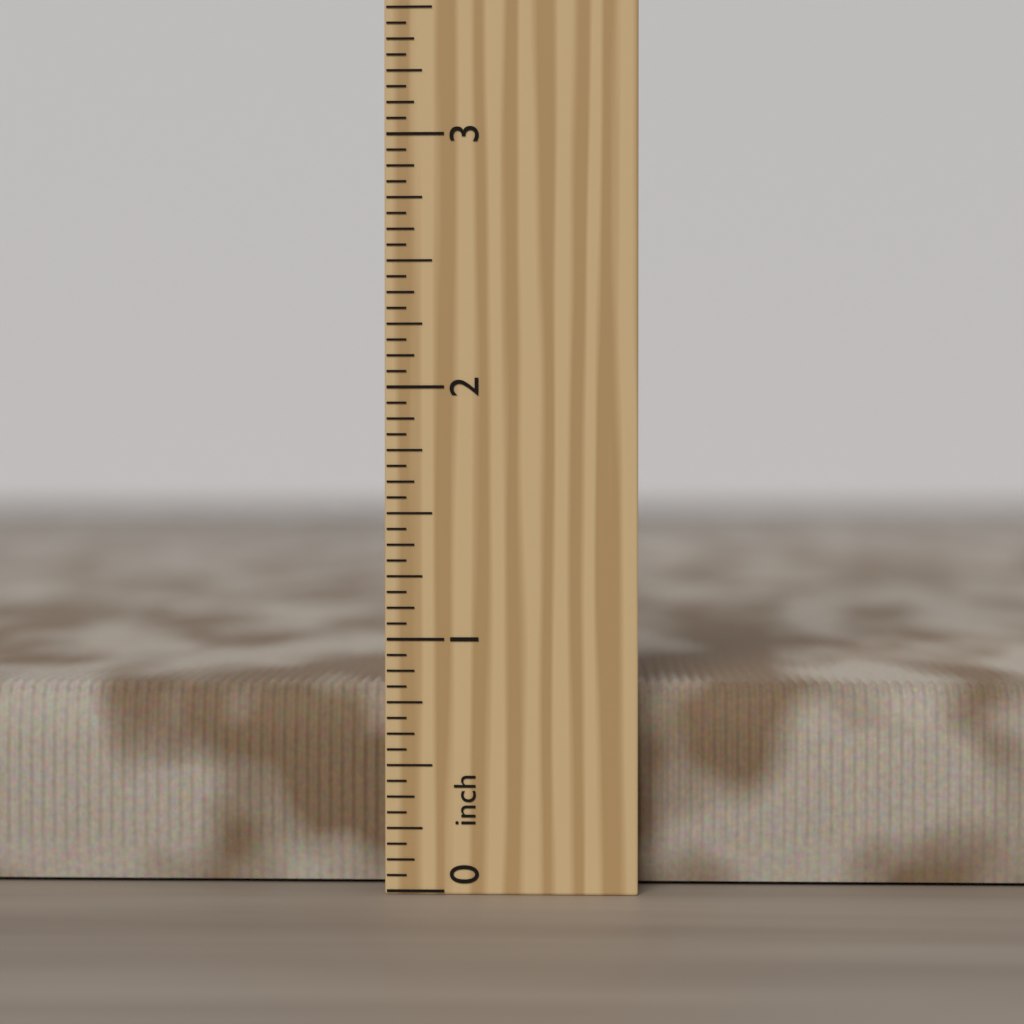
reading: 0.8125 inch
